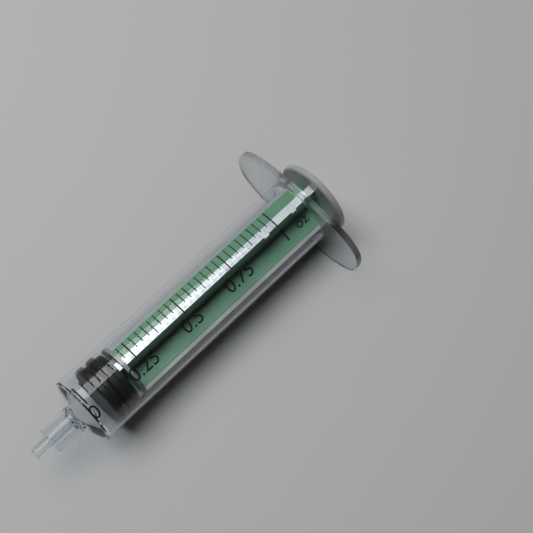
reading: 0.06250 oz
